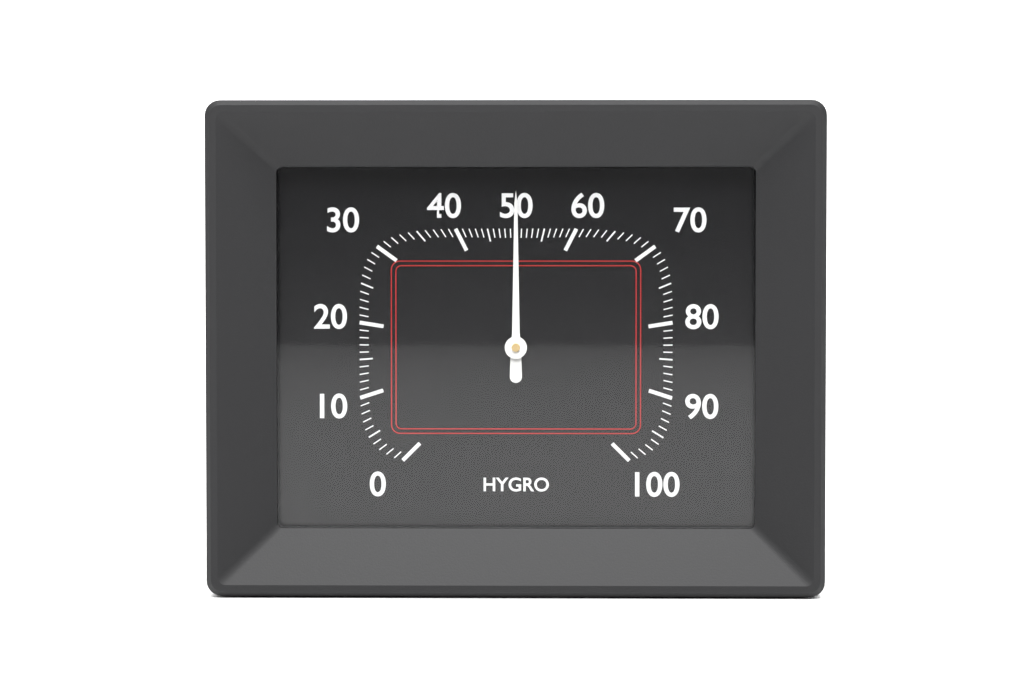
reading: 50 %
